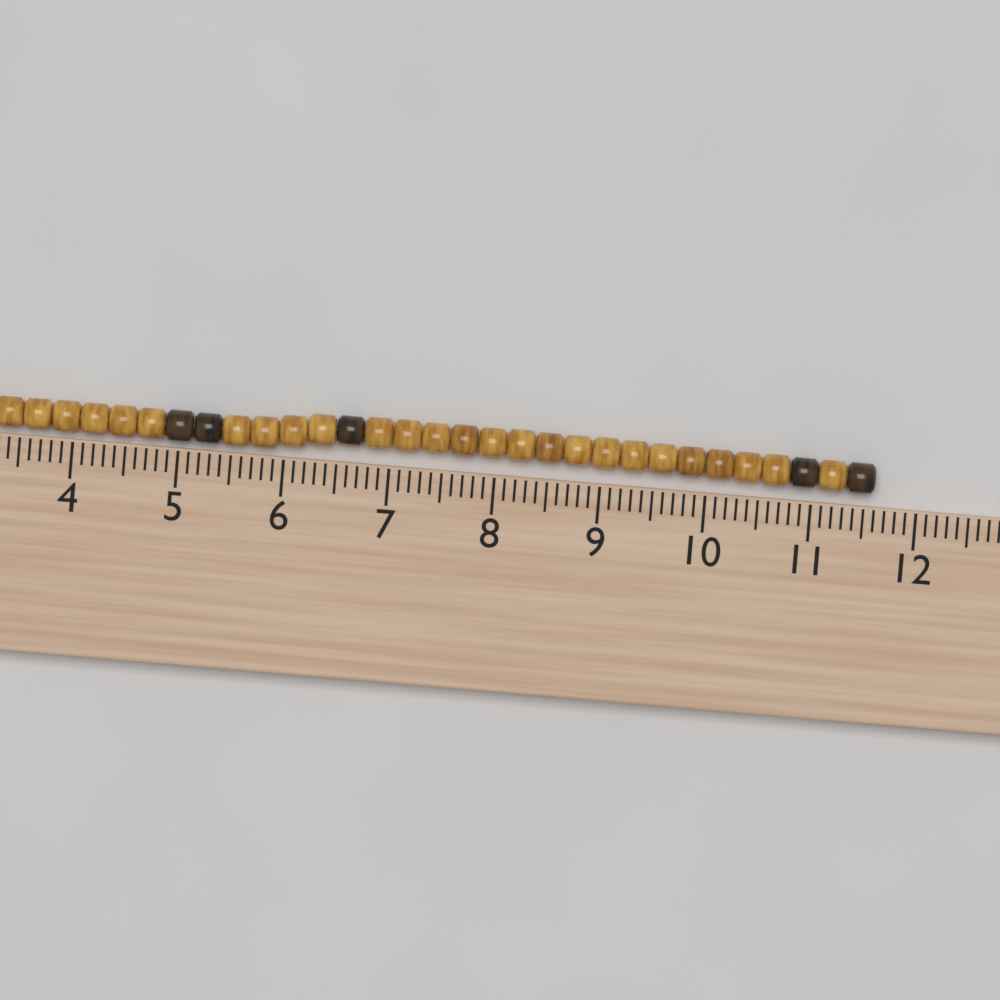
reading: 11.6 cm
